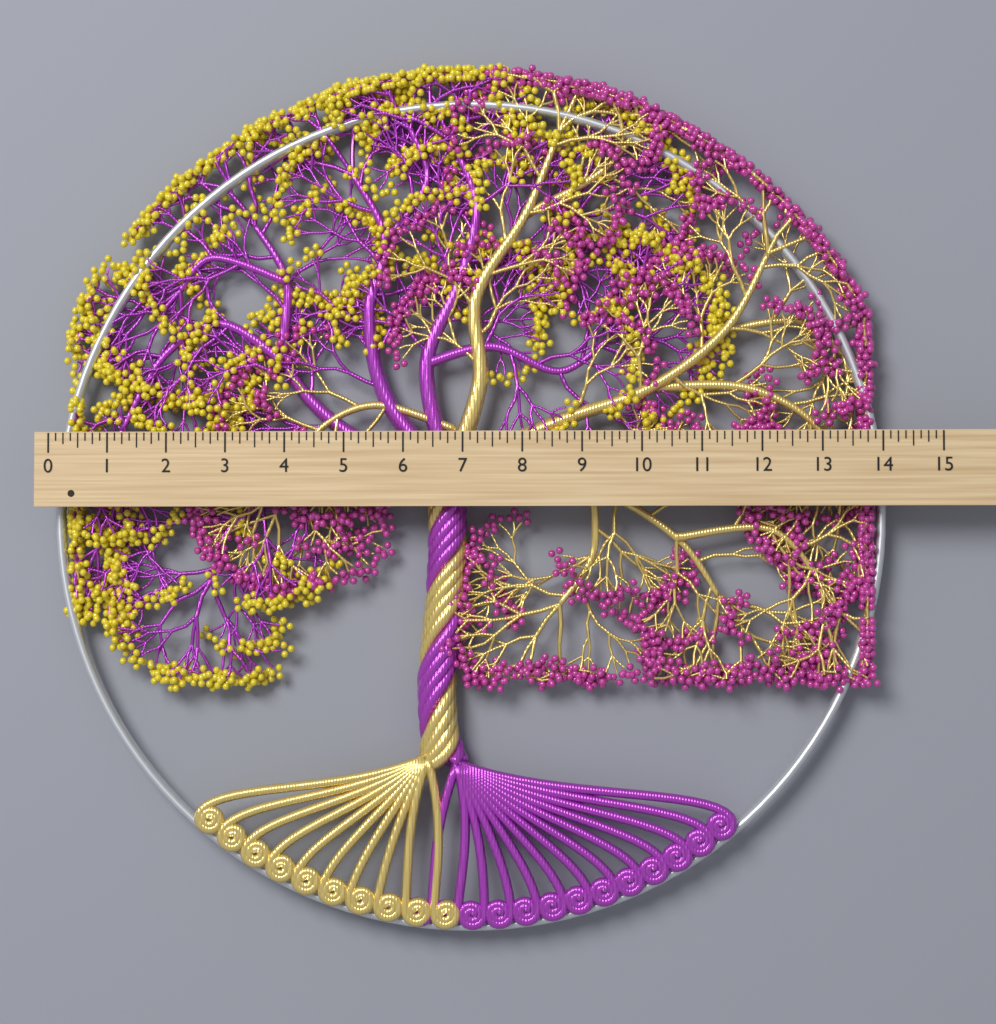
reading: 14.125 (no unit)
